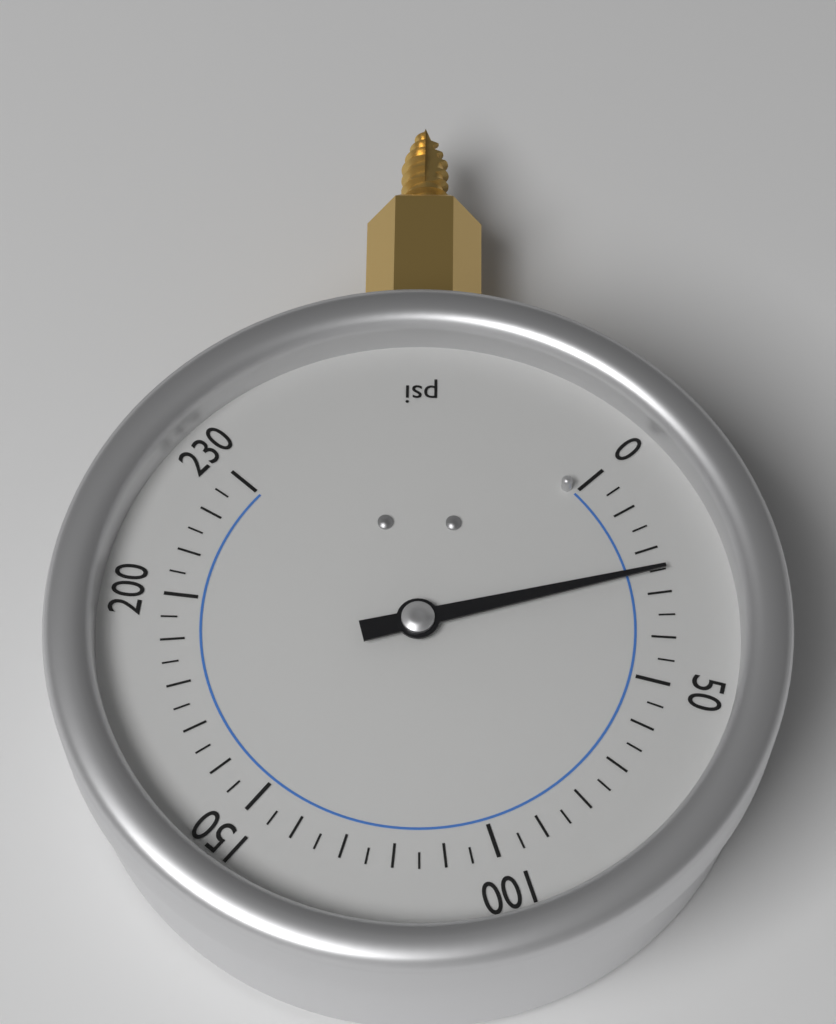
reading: 25 psi
